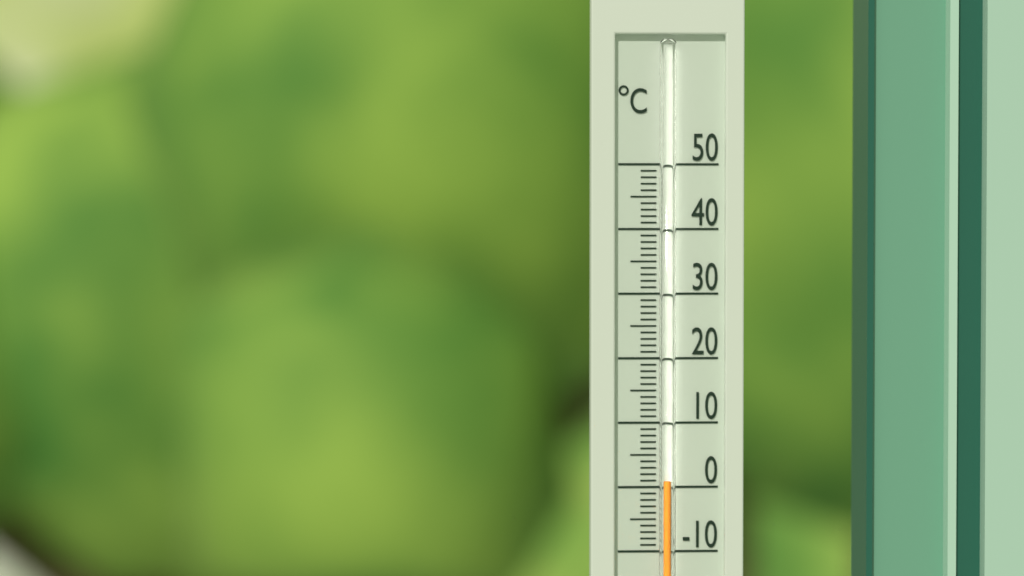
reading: 1 °C
